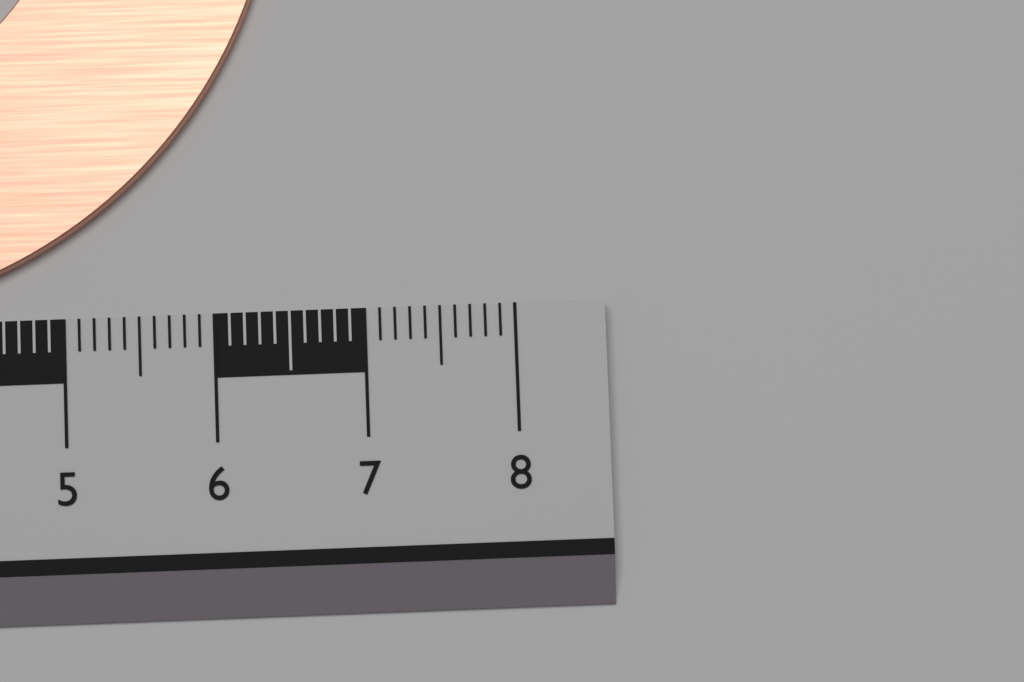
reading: 6.5 cm
